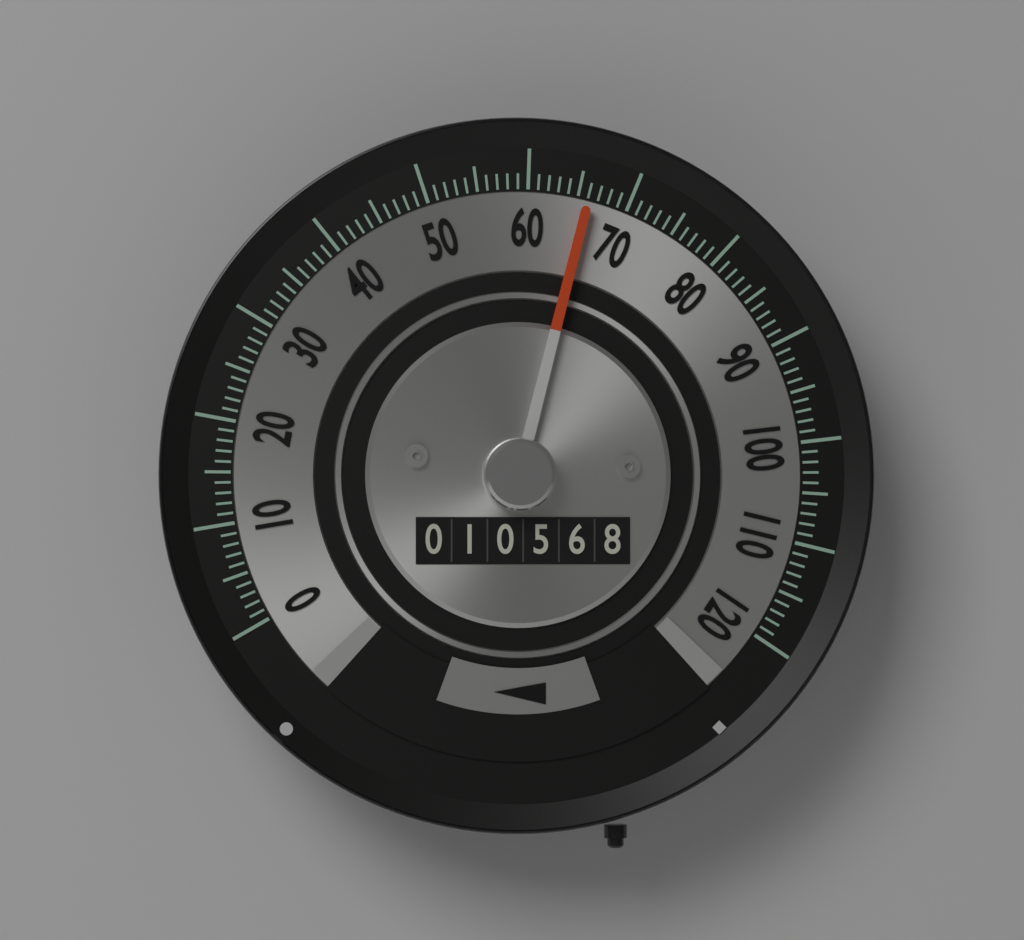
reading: 66 (no unit)
